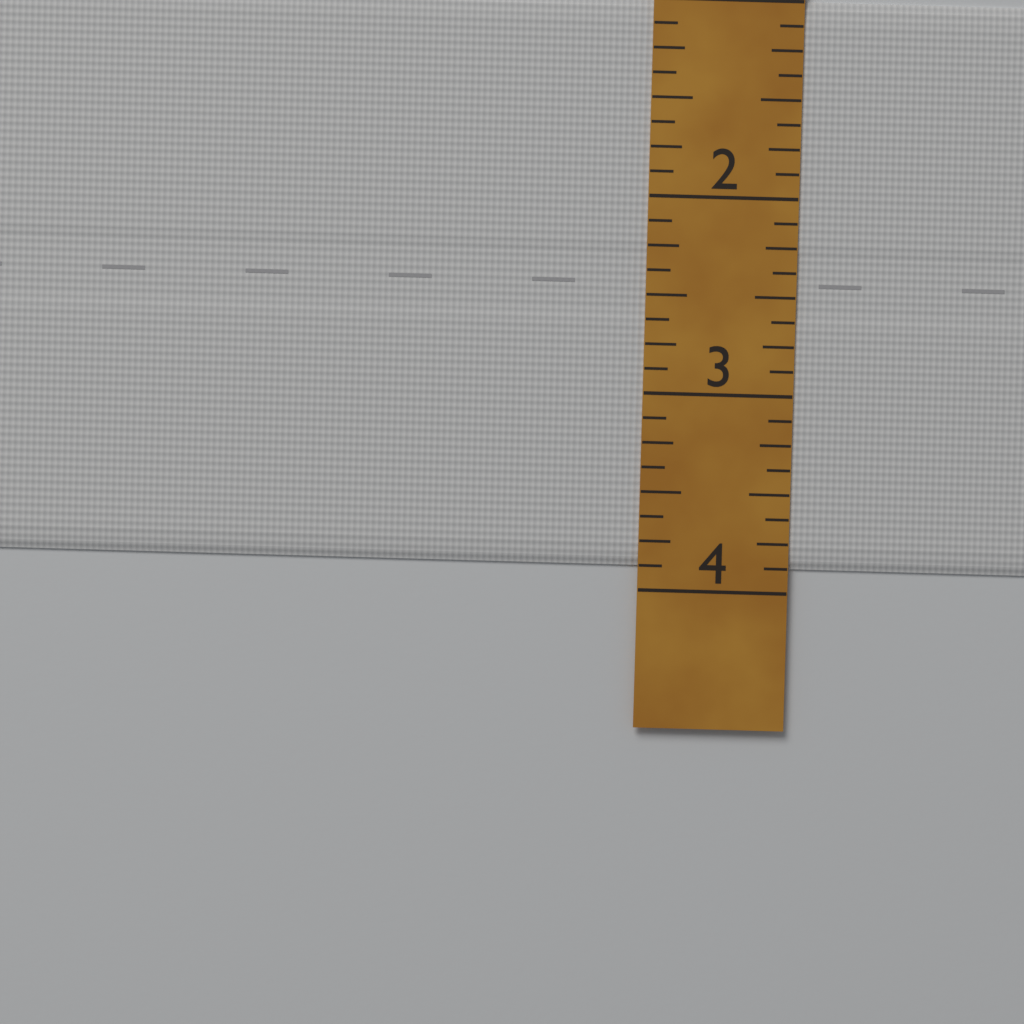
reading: 3.875 (no unit)
